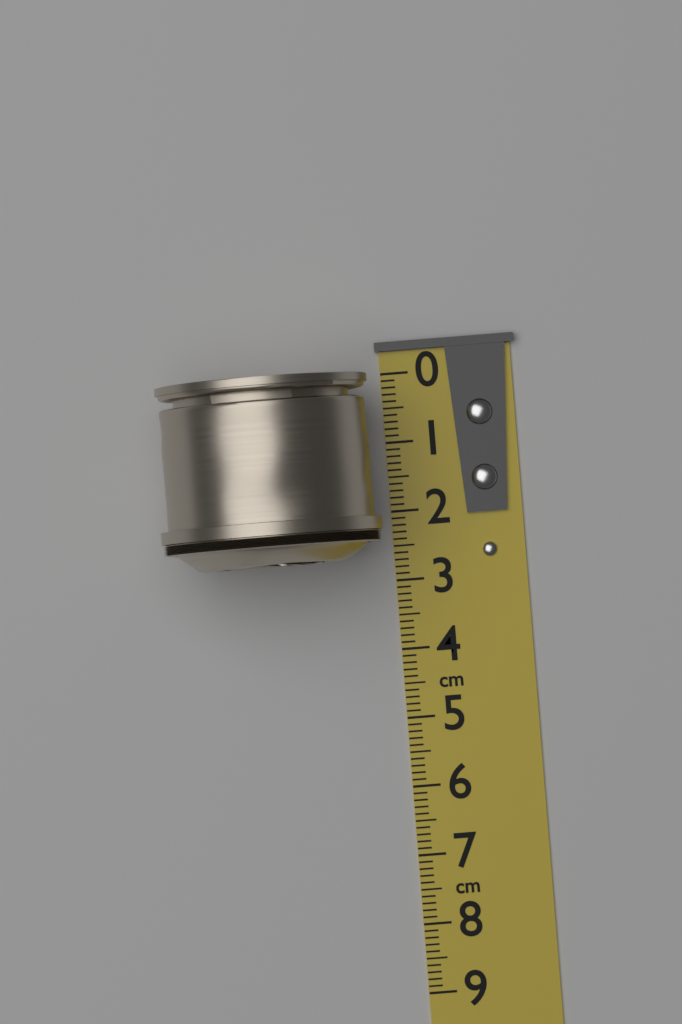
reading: 2.7 cm
